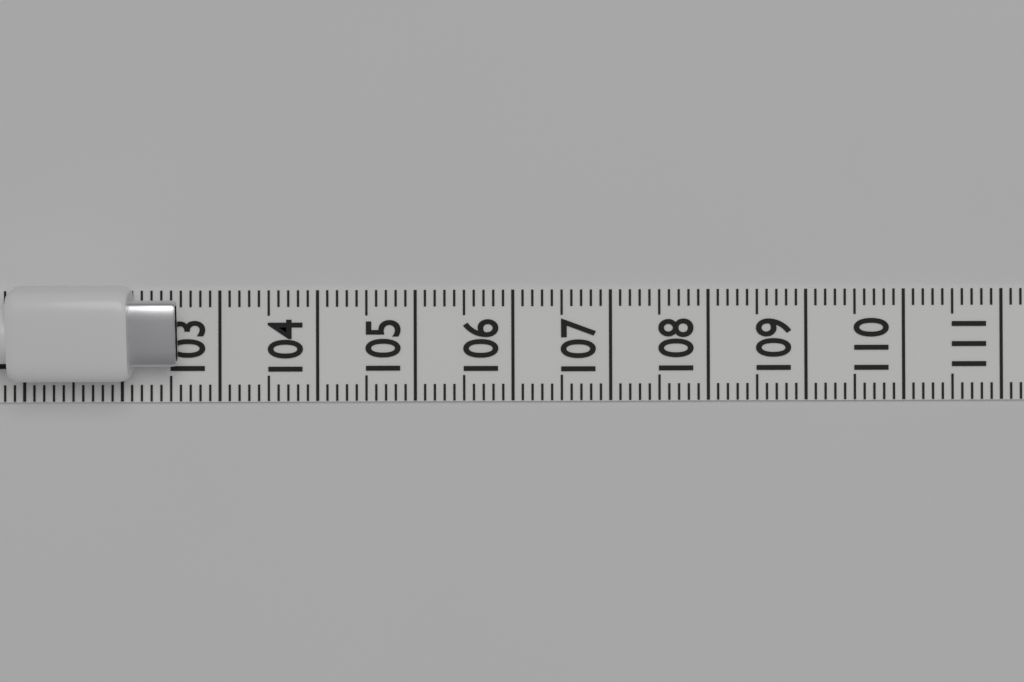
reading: 102.6 (no unit)
